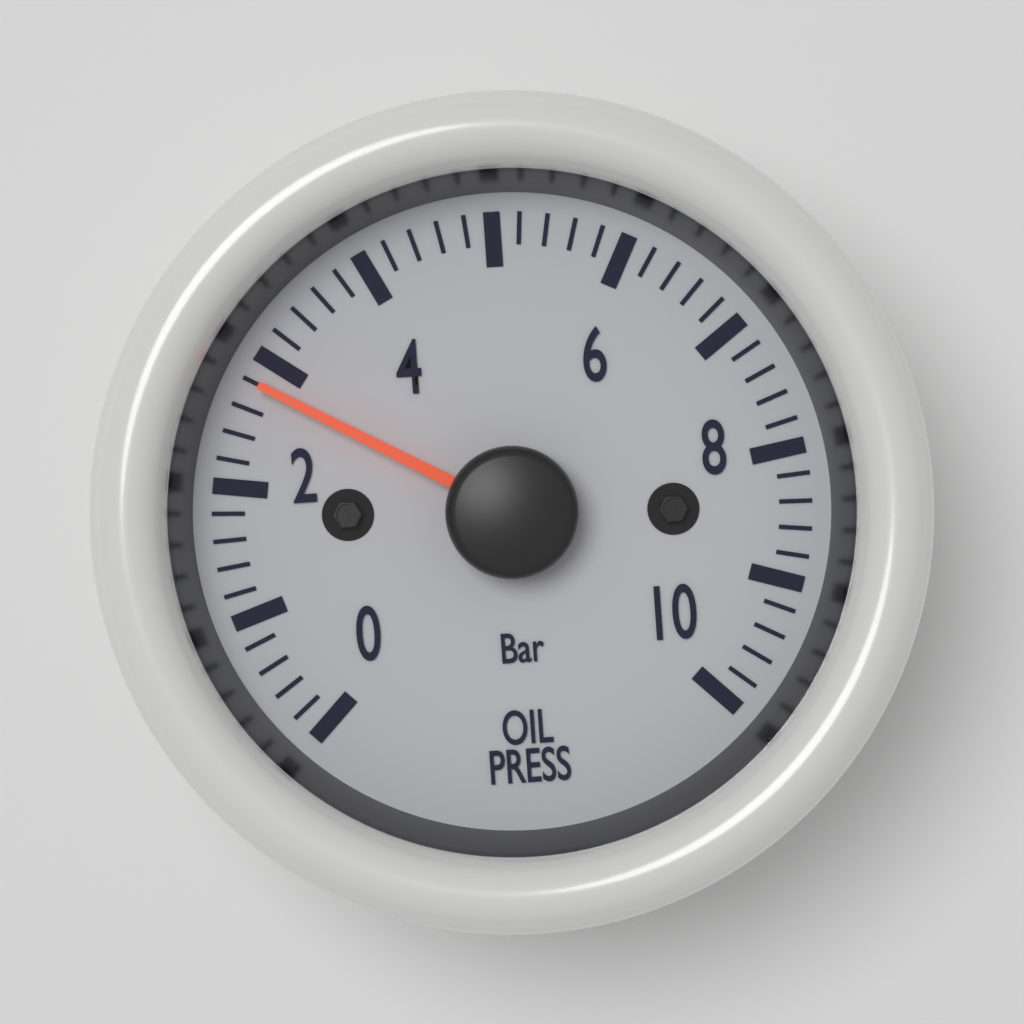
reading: 2.8 bar
